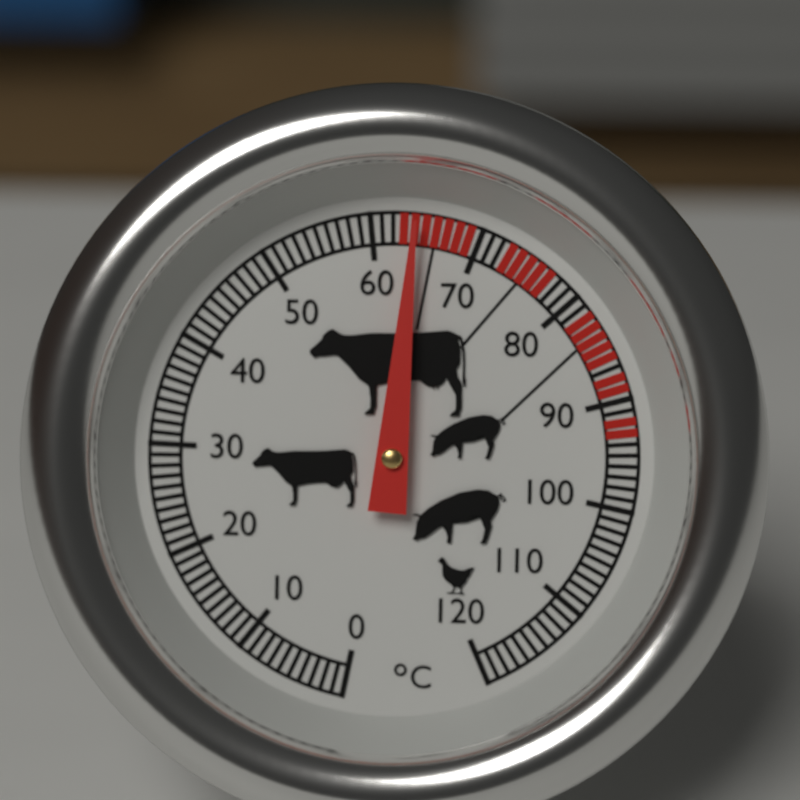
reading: 64 °C
